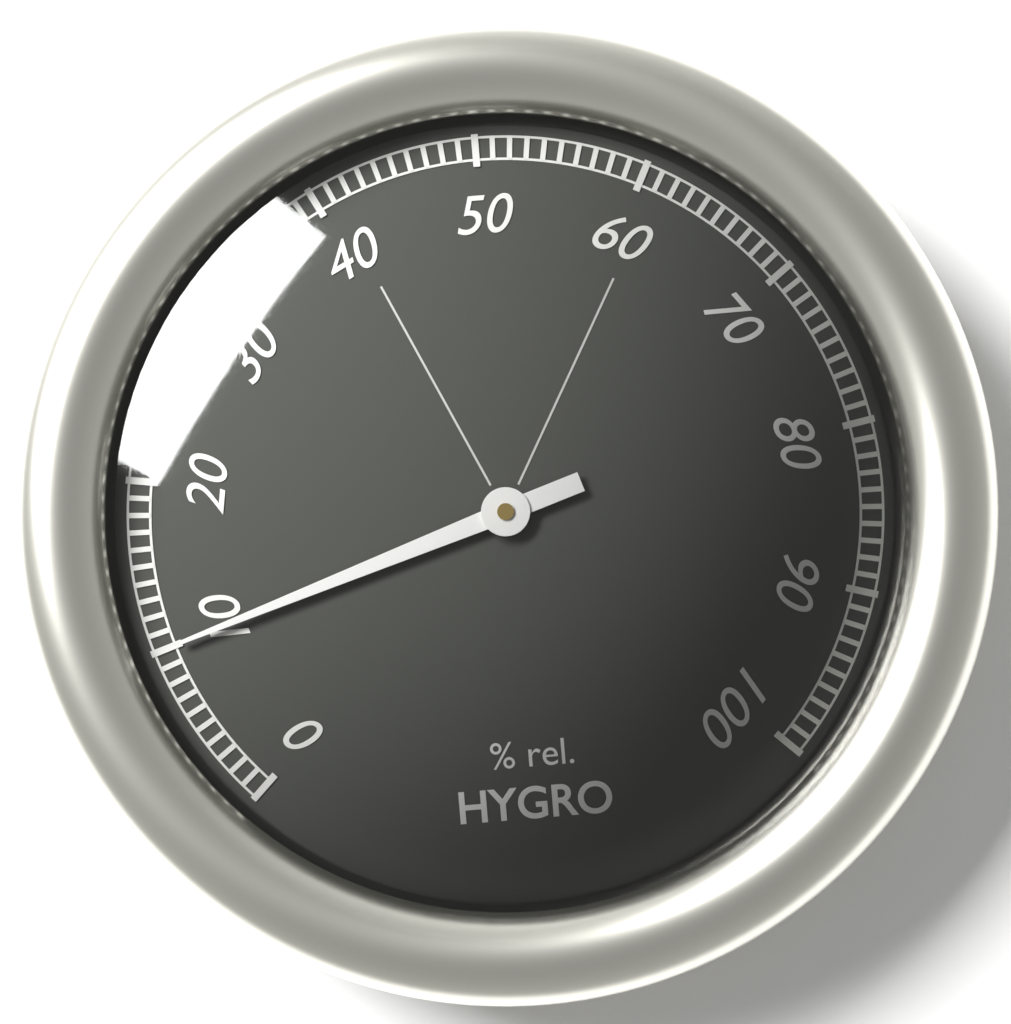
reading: 10 %
